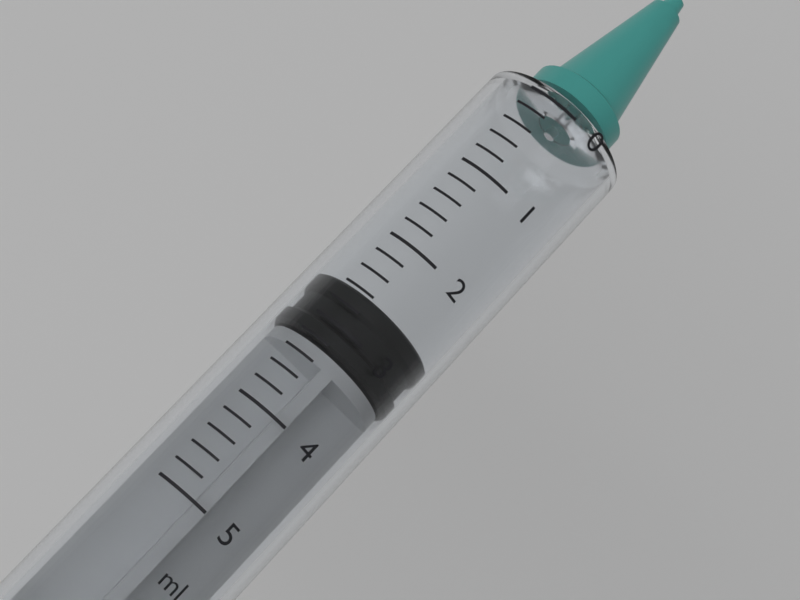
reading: 2.6 ml
